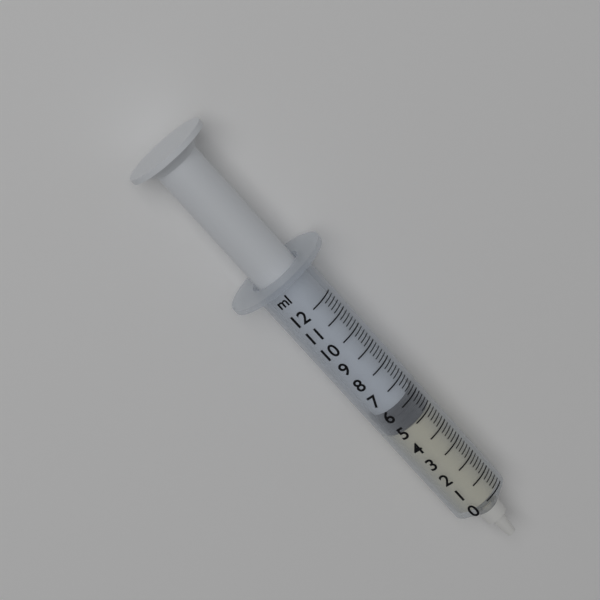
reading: 5.0 ml
